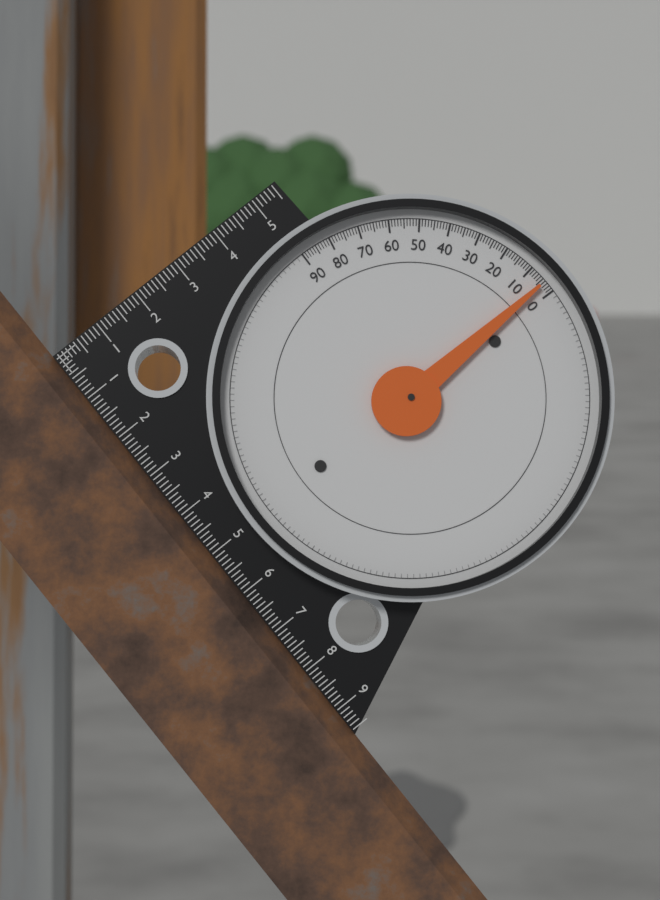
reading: 4 (no unit)
